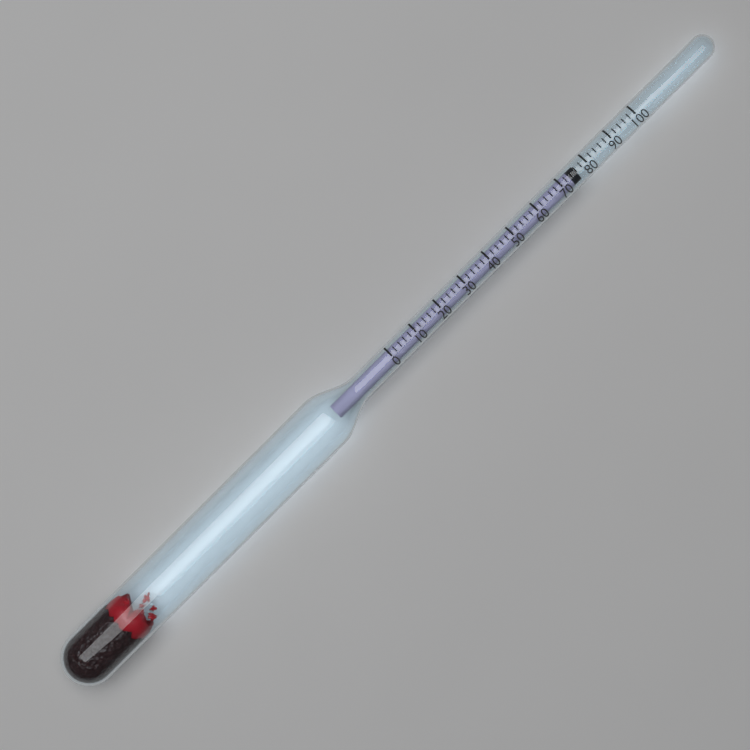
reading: 76 (no unit)
